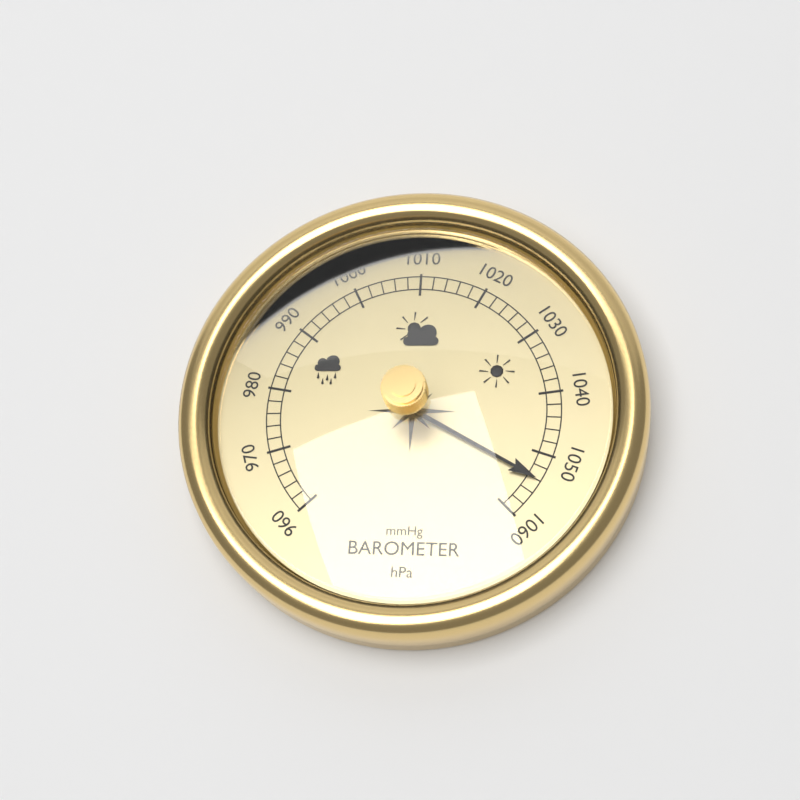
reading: 1054 hPa
